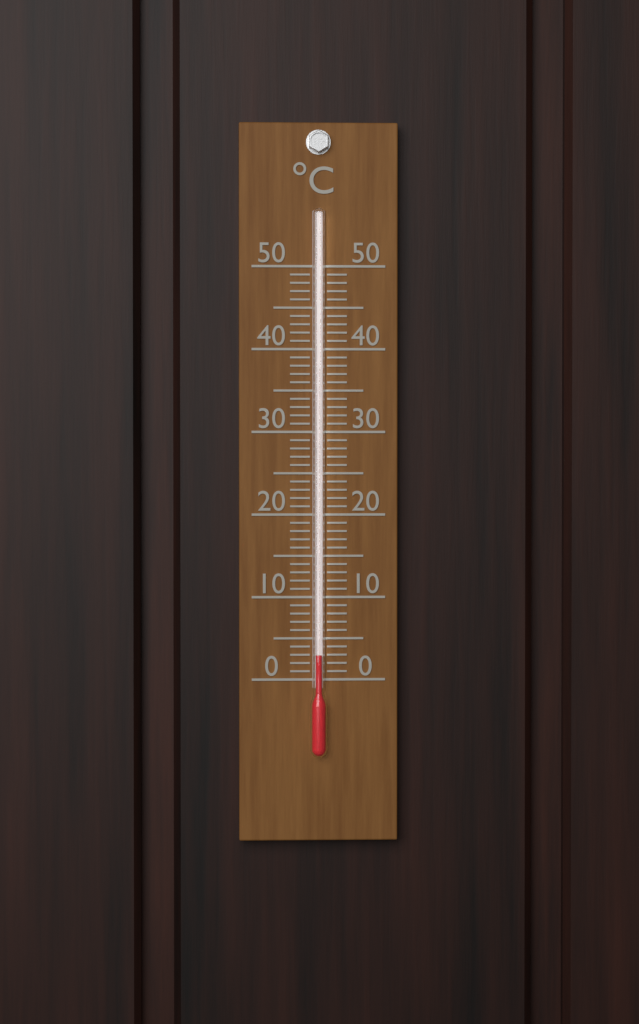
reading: 3 °C
